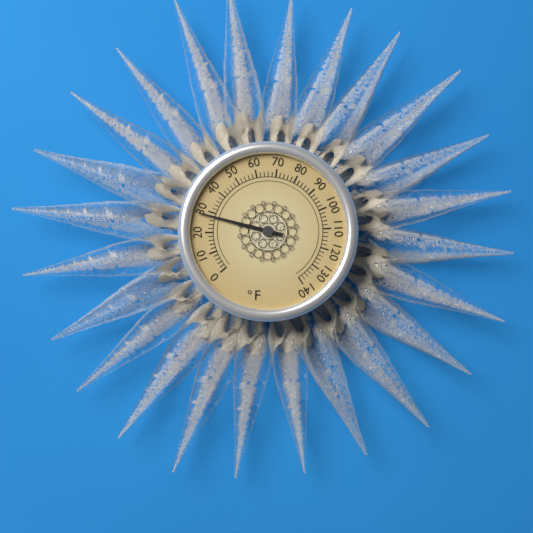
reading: 28 °F
